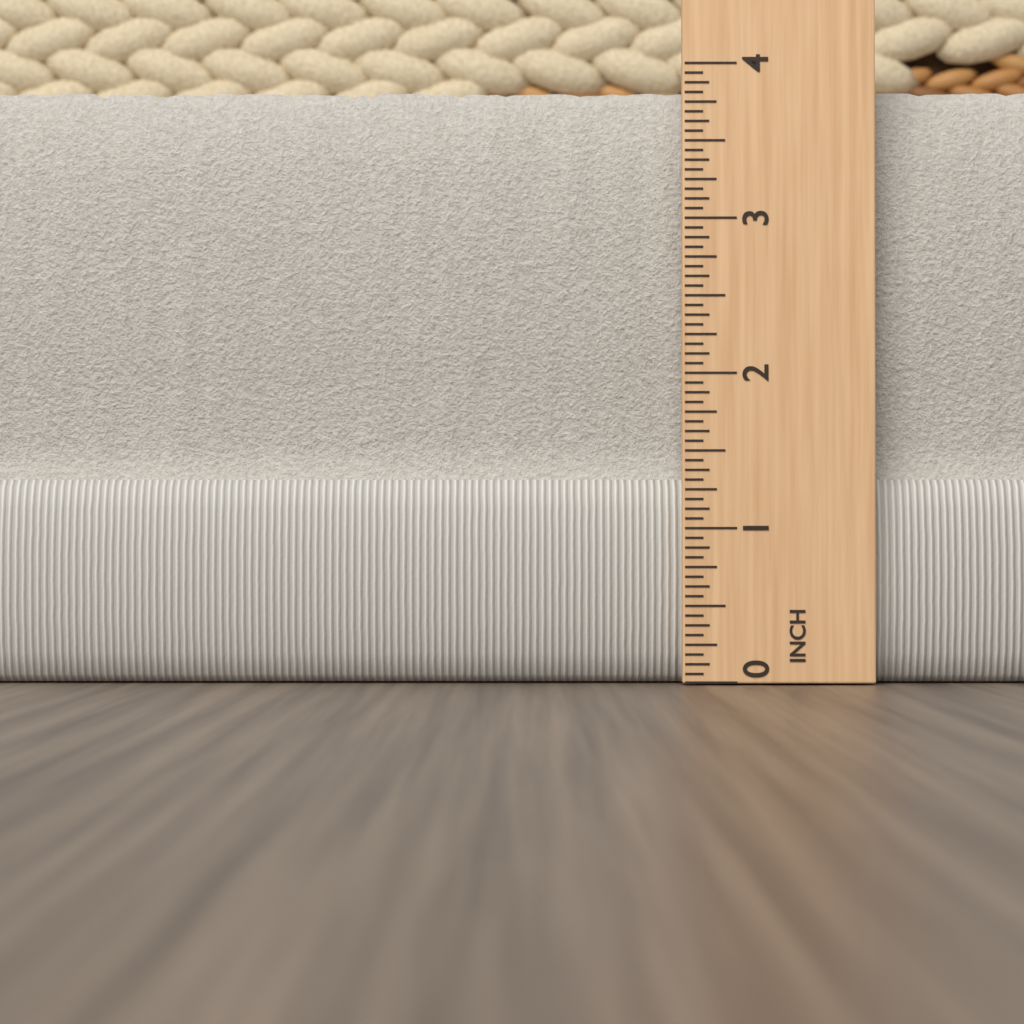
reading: 3.8750 in
